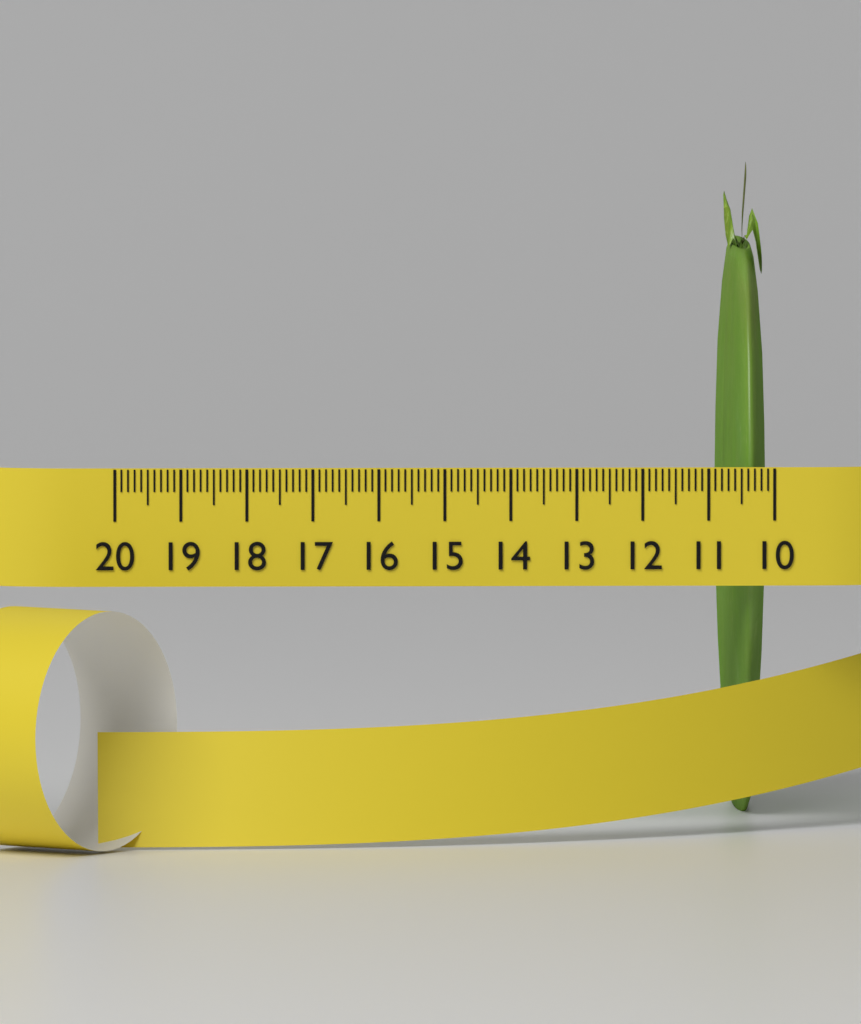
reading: 10.7 (no unit)
